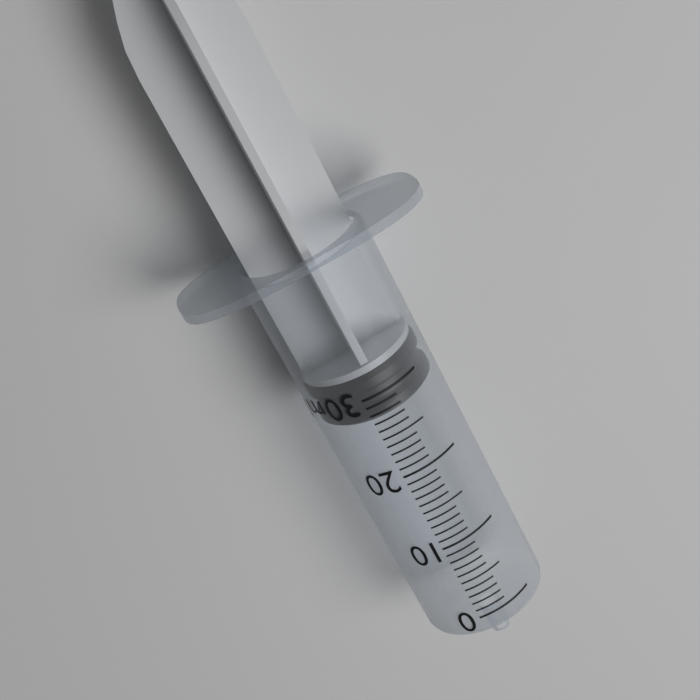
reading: 27 ml
